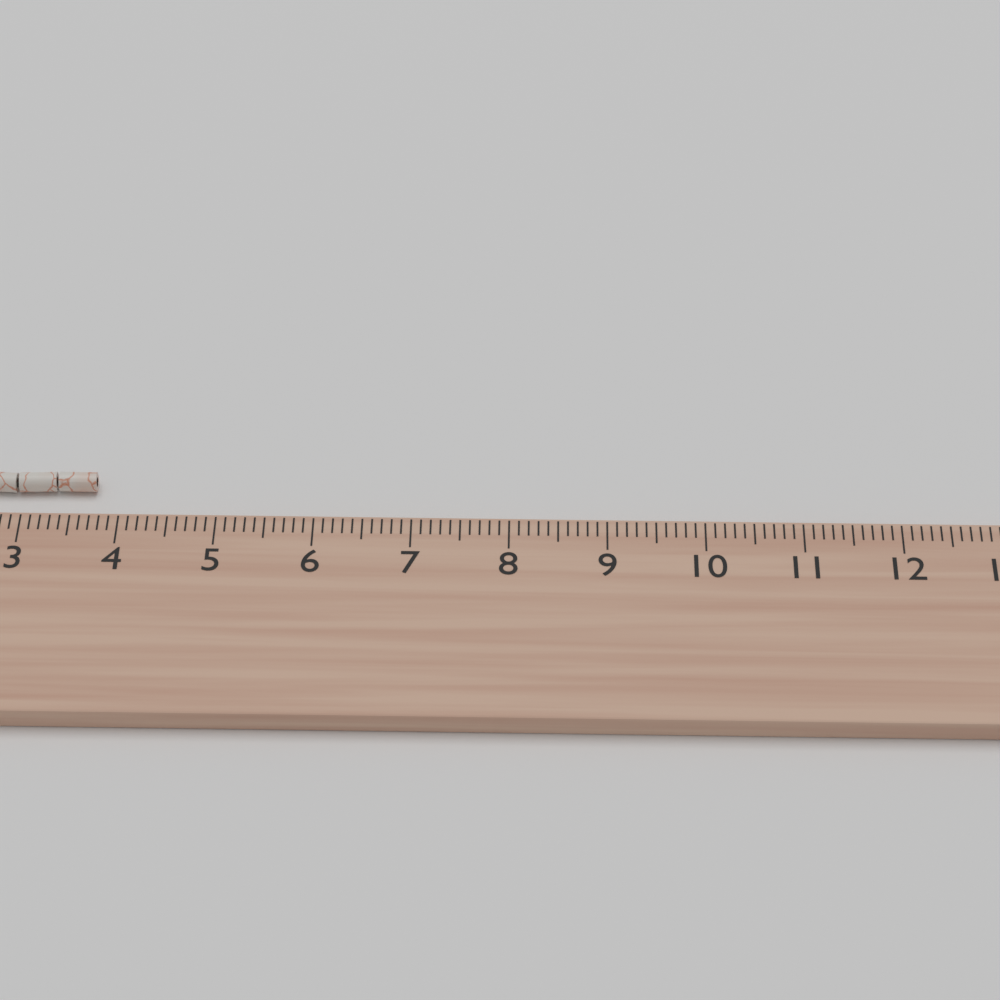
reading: 3.7 cm
